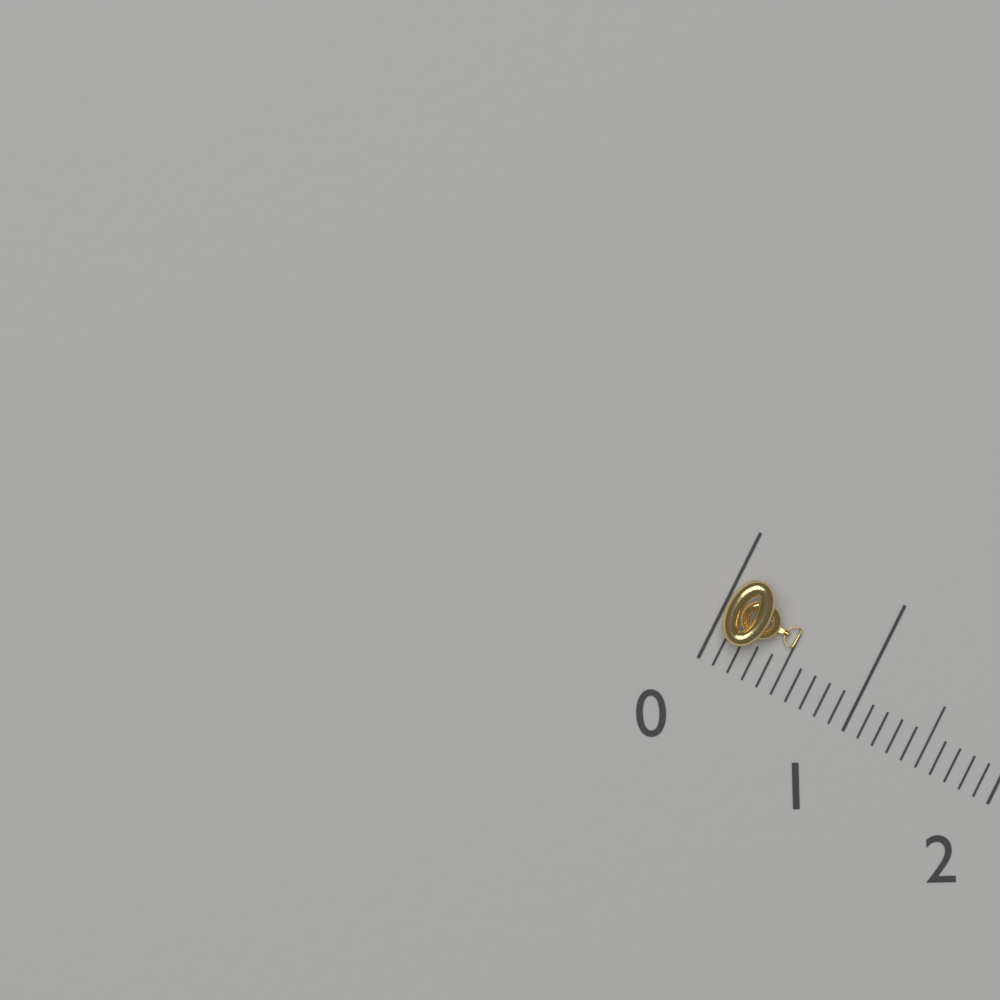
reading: 0.5 (no unit)
